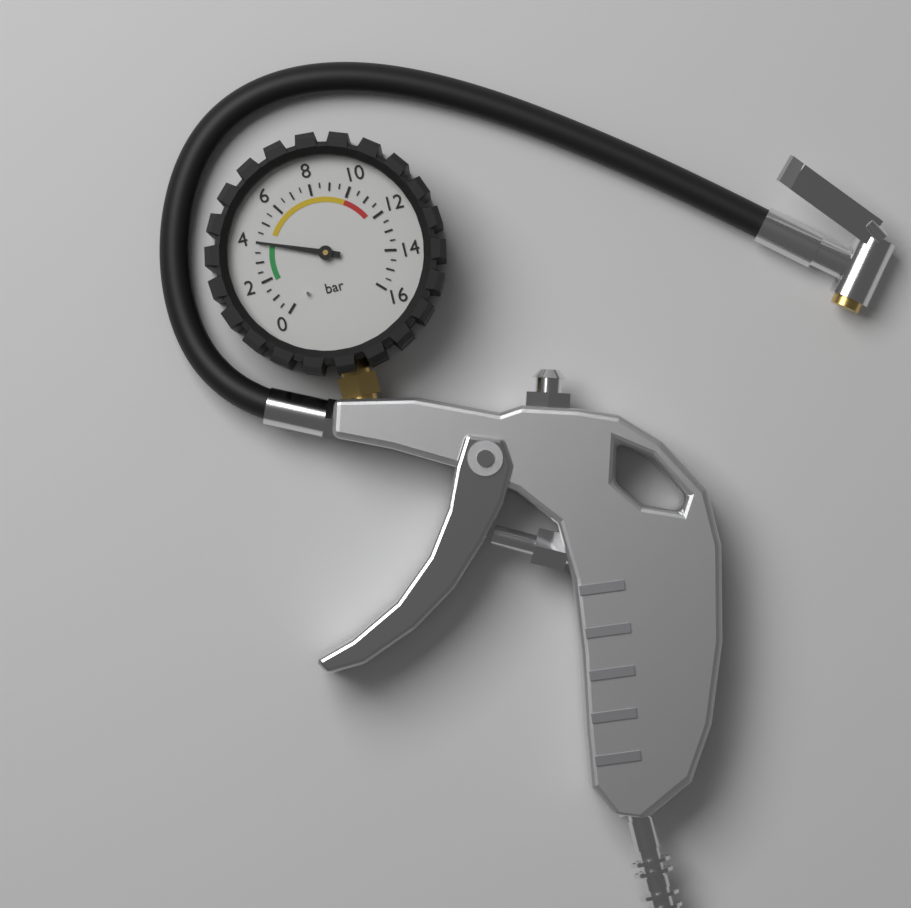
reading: 4.0 bar
